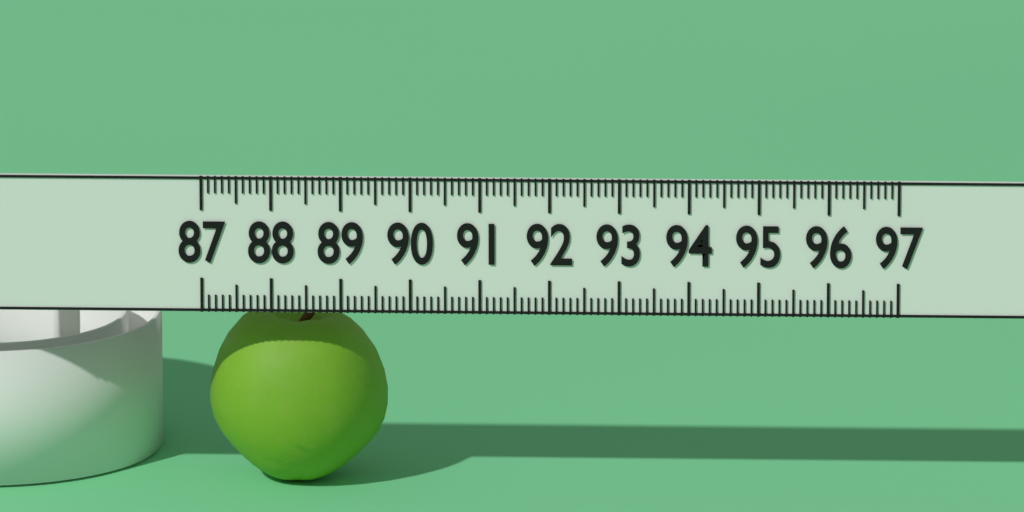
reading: 89.6 (no unit)
